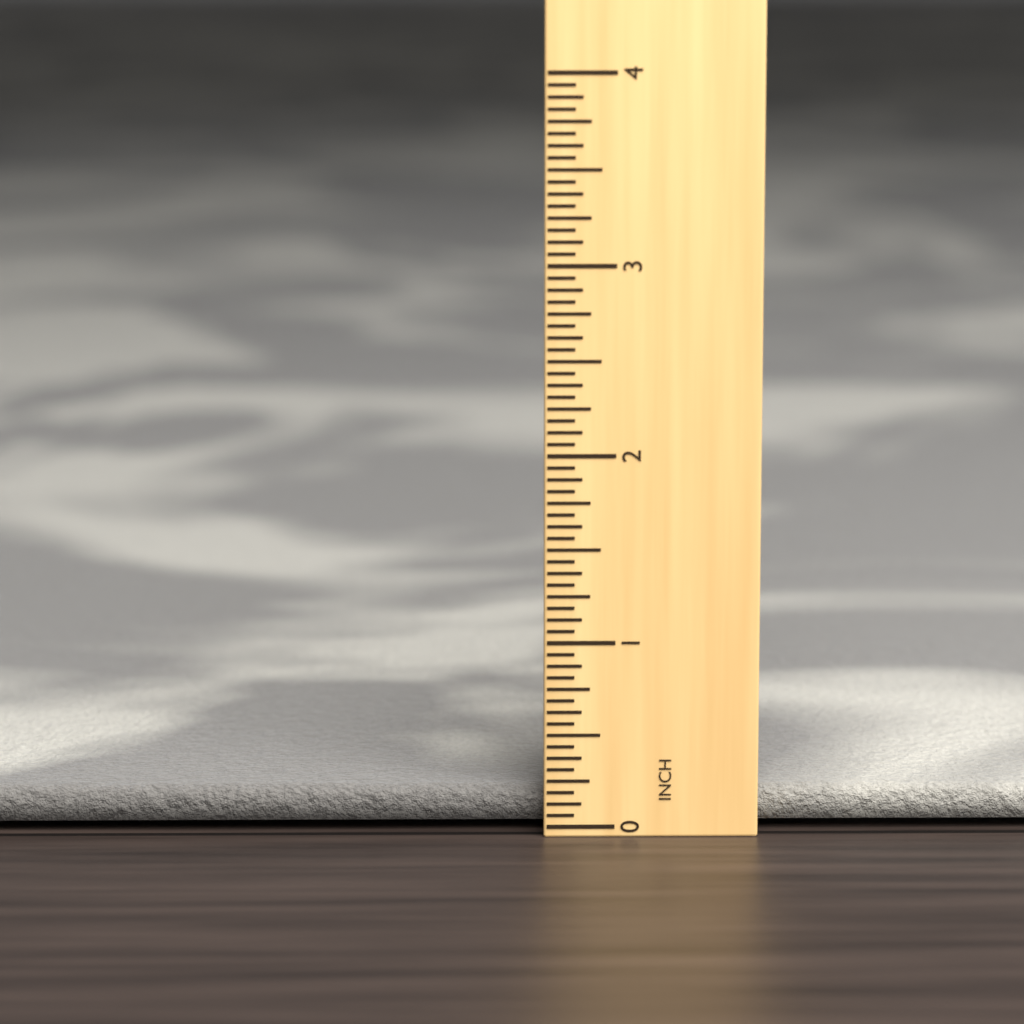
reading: 0.1875 in
